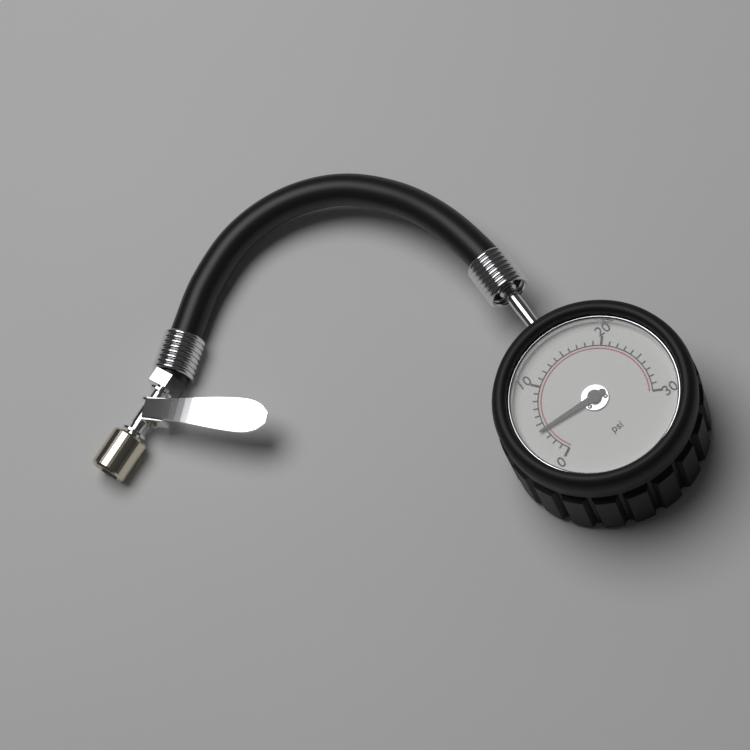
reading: 4 psi
